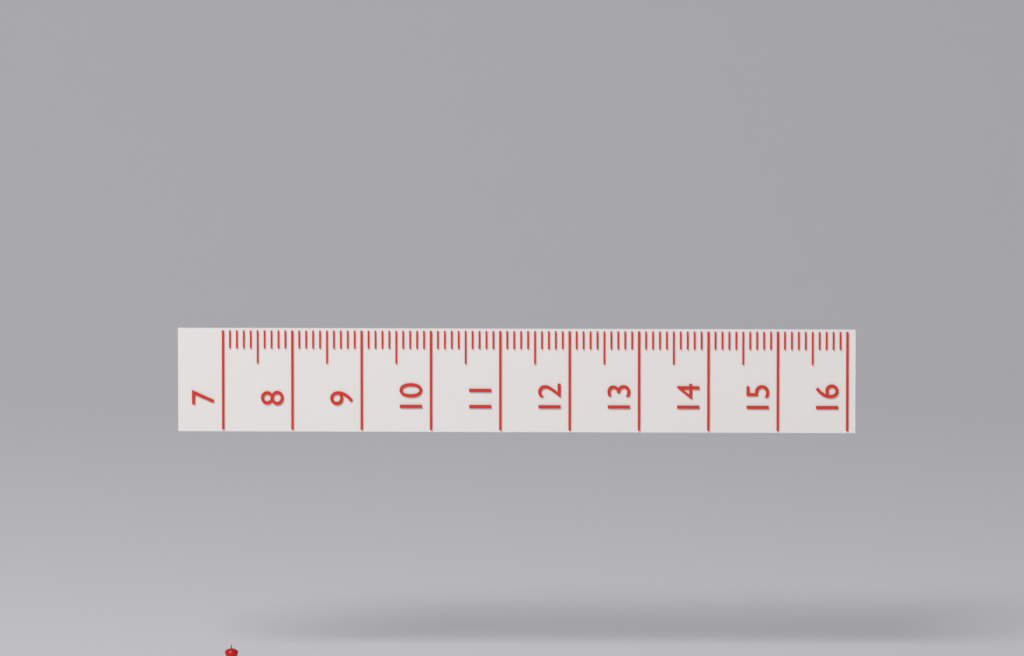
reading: 7.2 (no unit)
